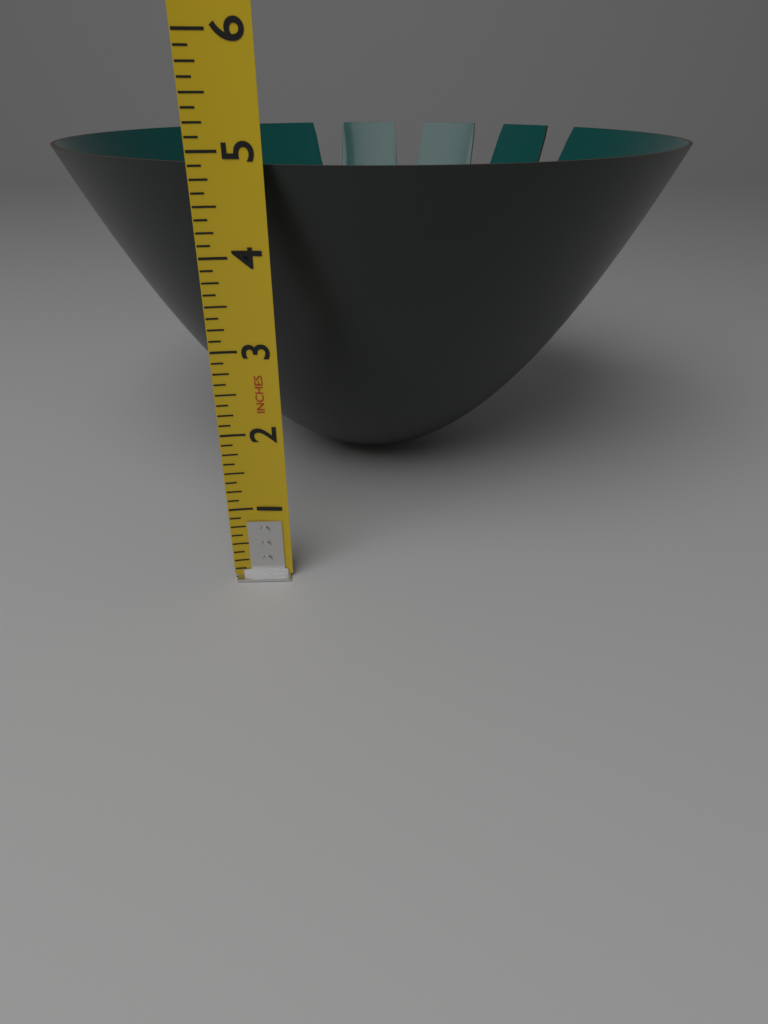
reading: 4.875 in
